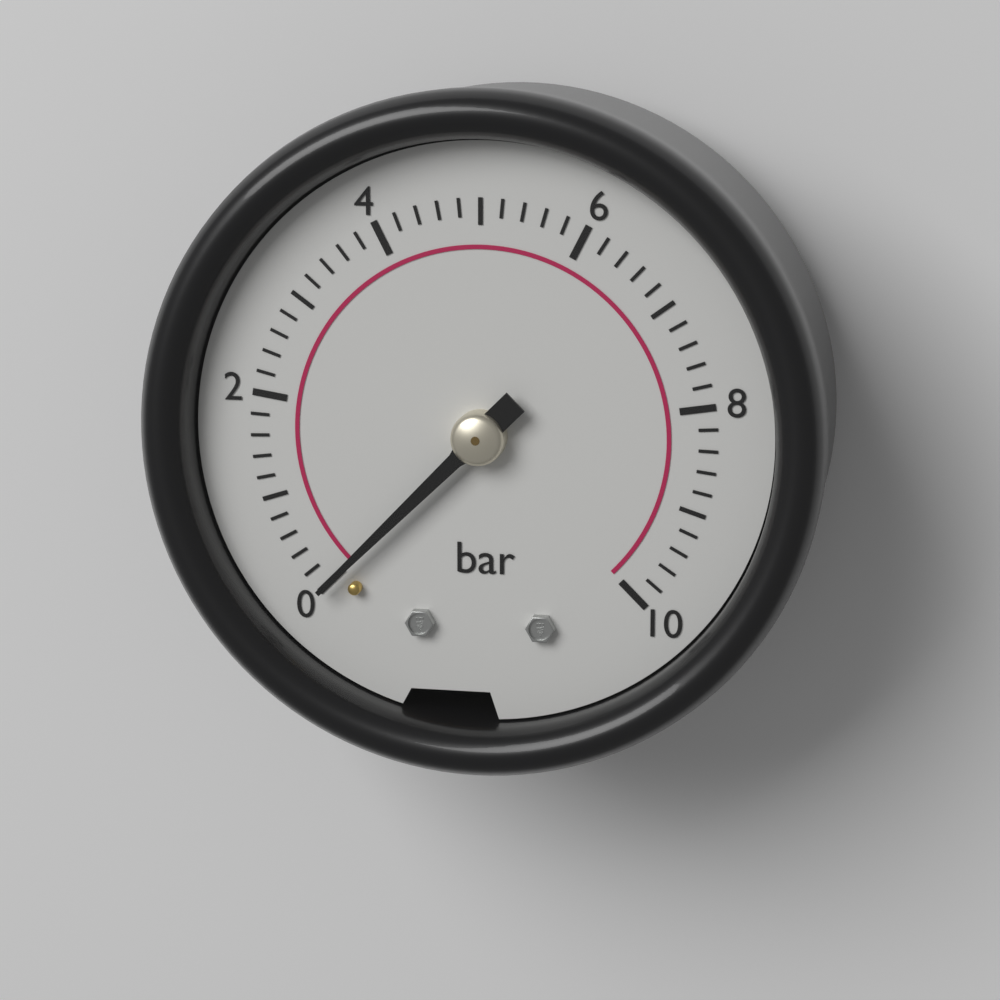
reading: 0.0 bar
